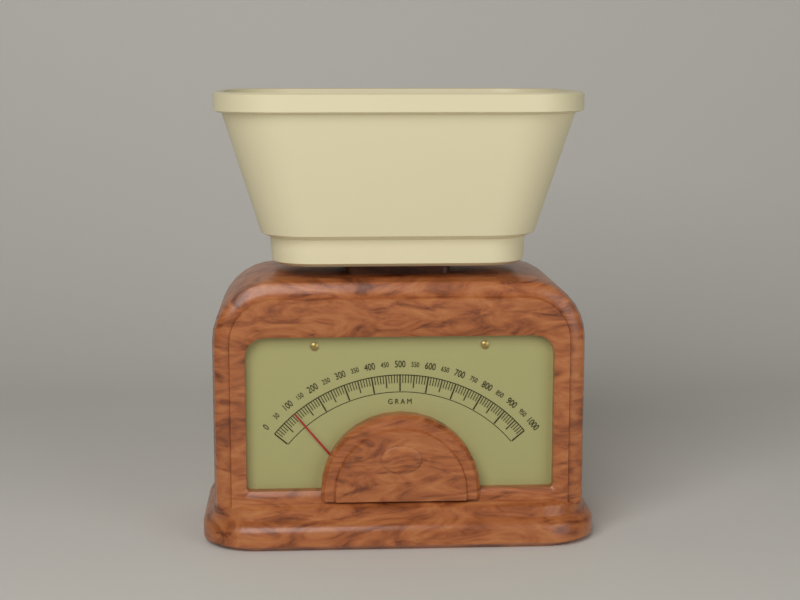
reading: 100 g
